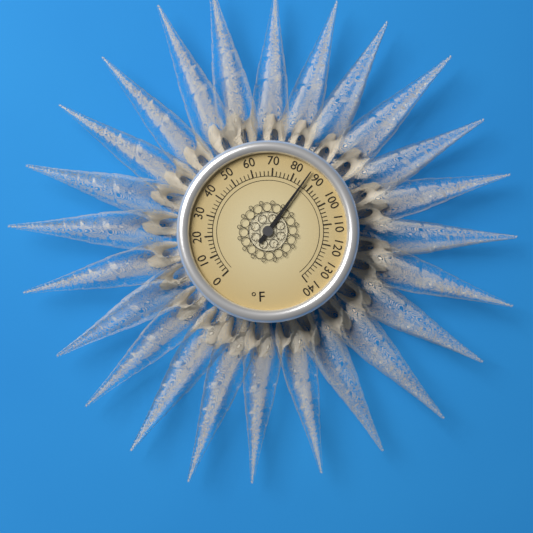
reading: 86 °F
